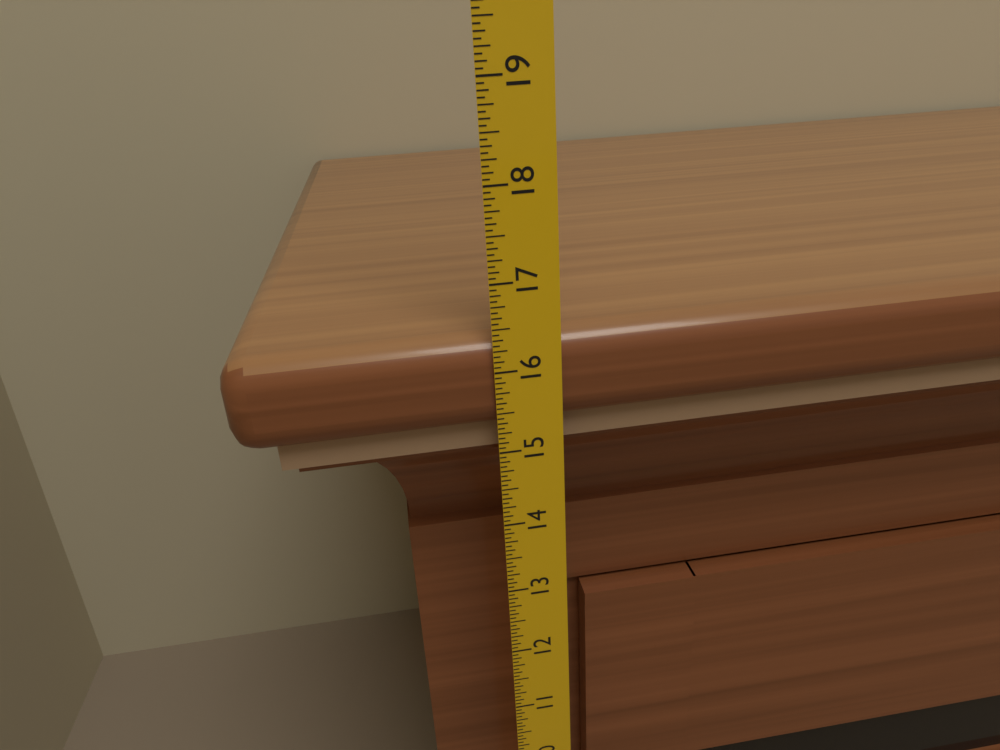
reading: 16.3750 in
